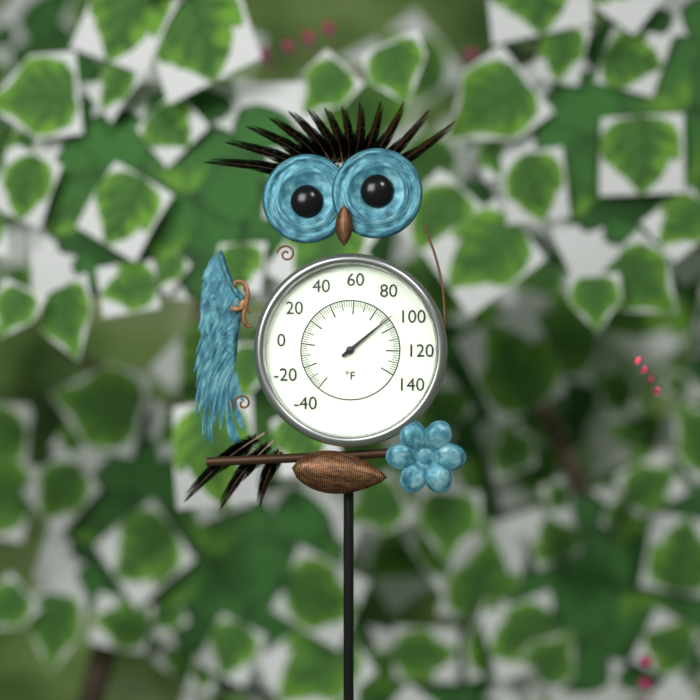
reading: 92 °F
